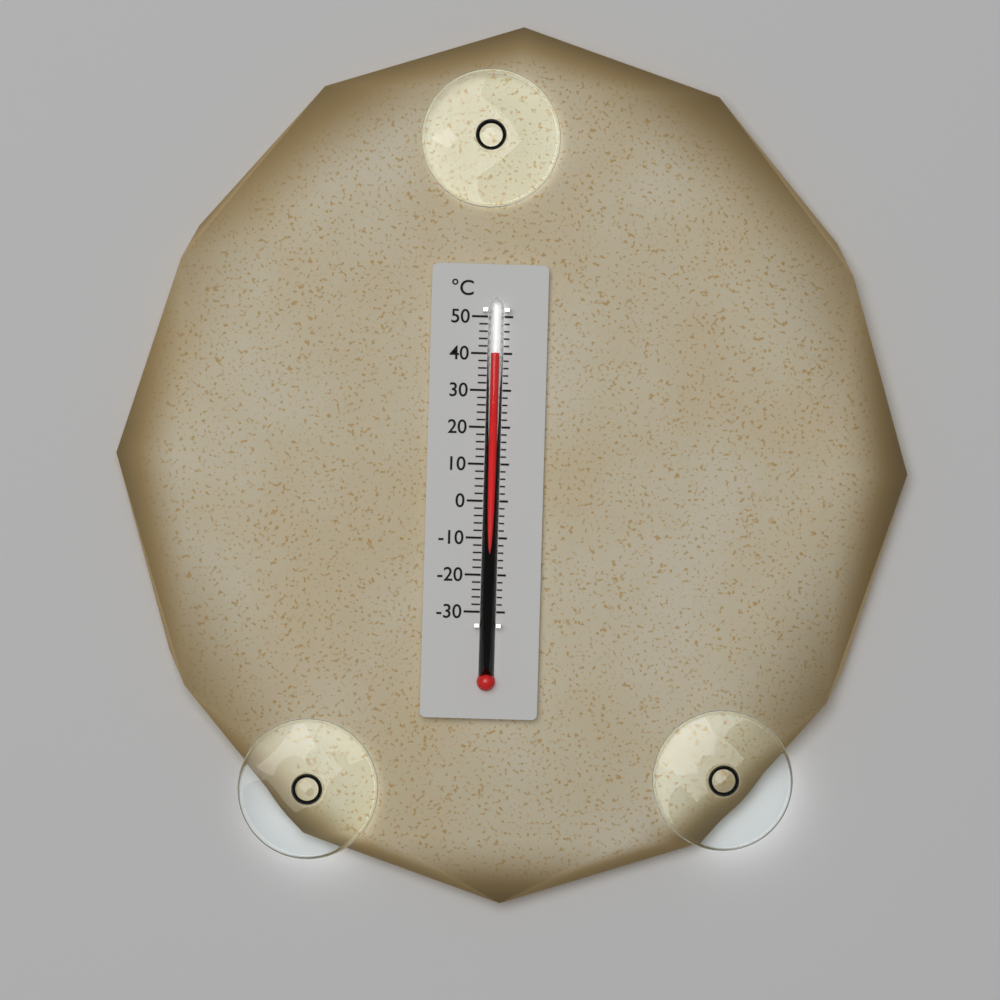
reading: 40 °C
